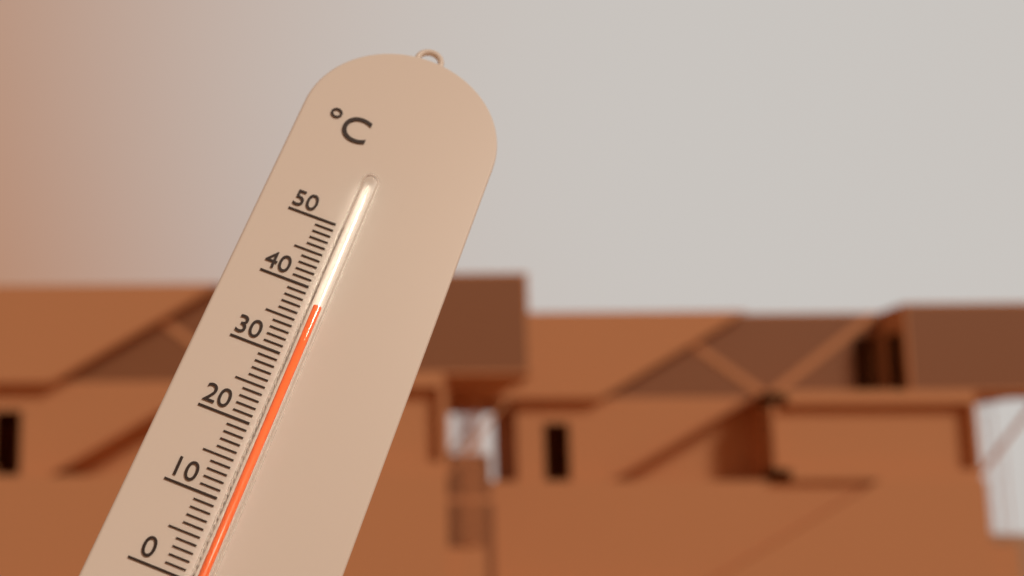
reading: 37 °C
